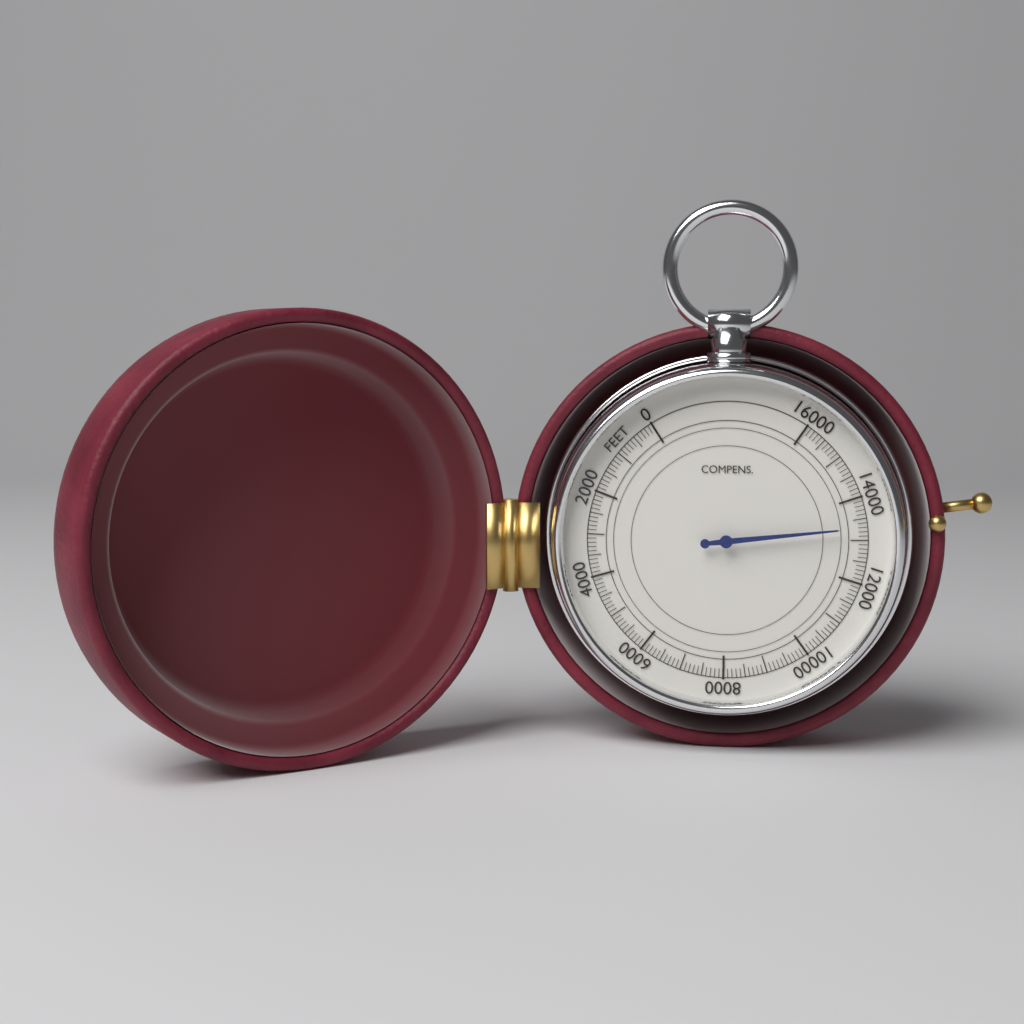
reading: 13300 feet
